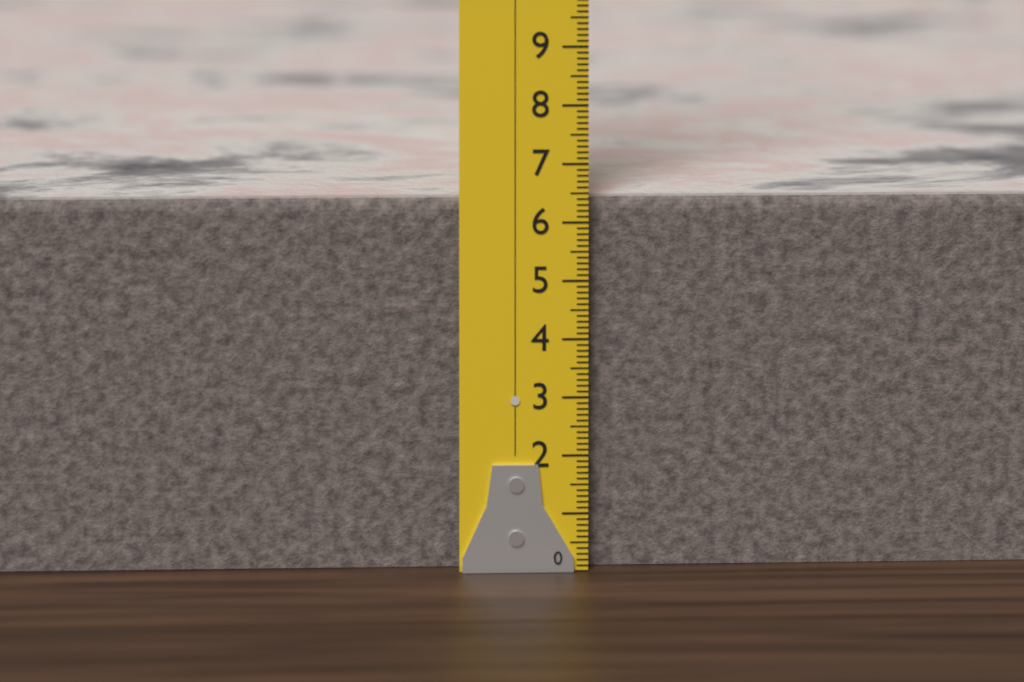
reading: 6.4 (no unit)
